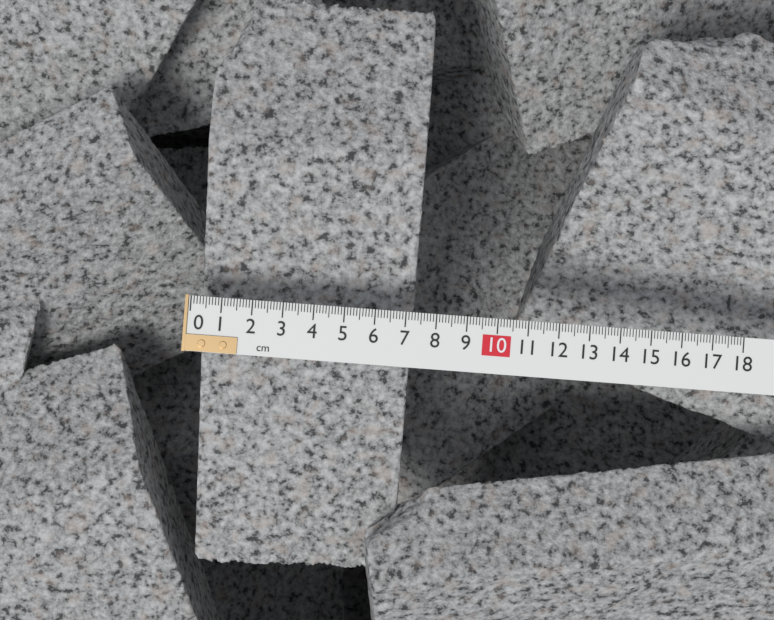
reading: 7.3 cm
